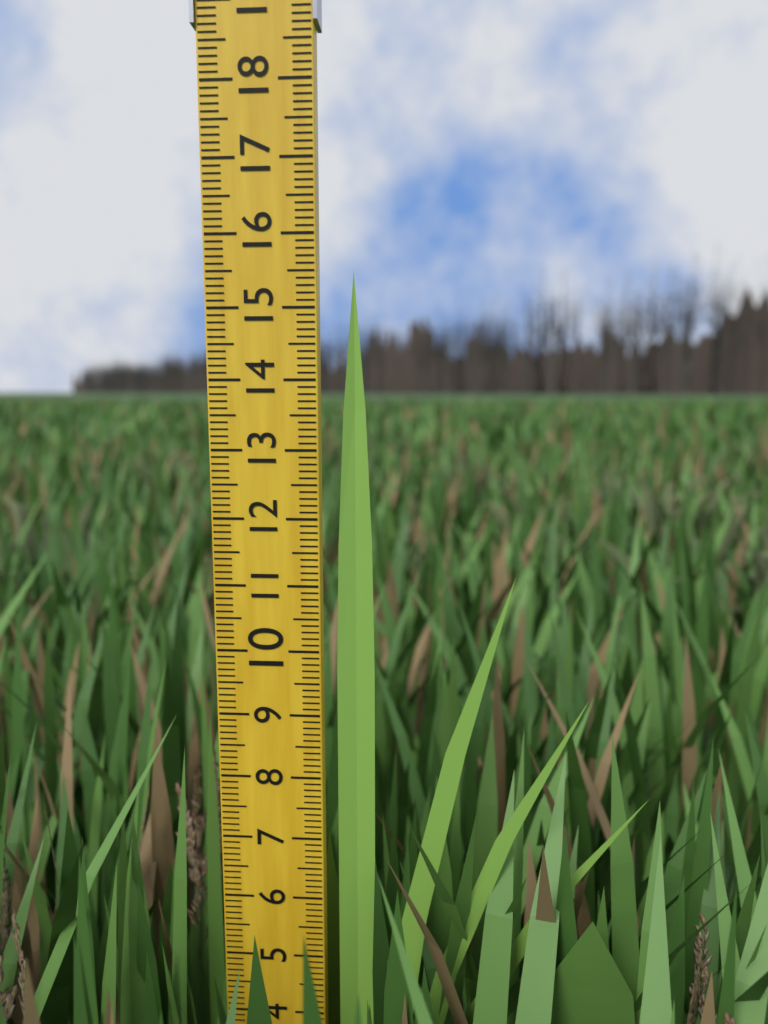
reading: 15.5 (no unit)
